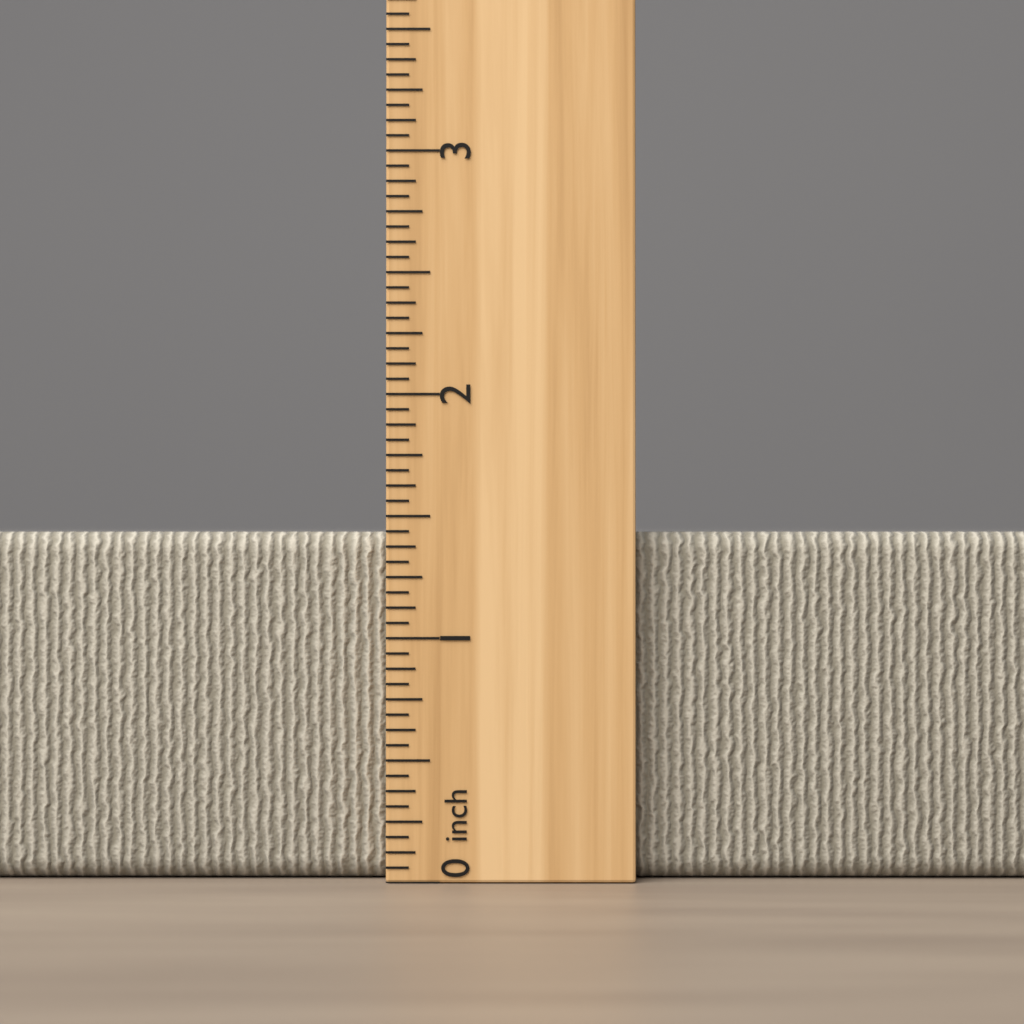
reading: 1.4375 inch
